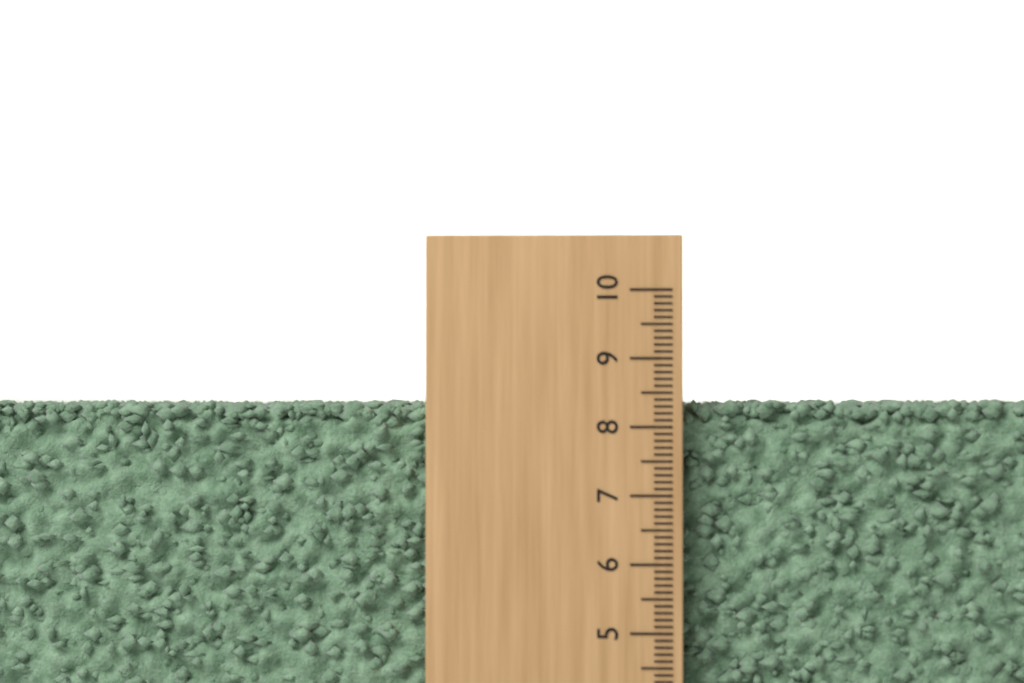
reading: 8.4 (no unit)
